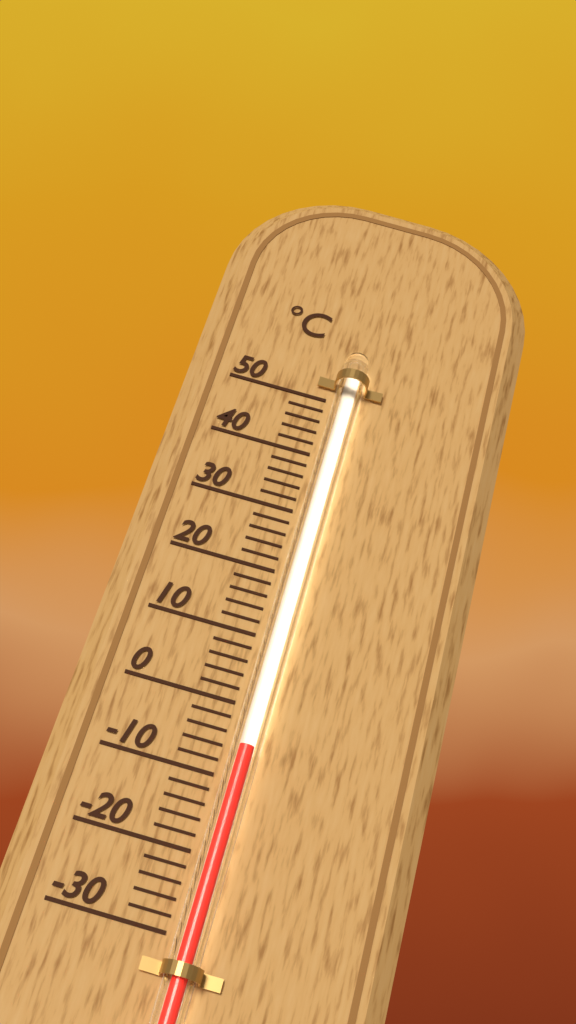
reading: -6 °C
